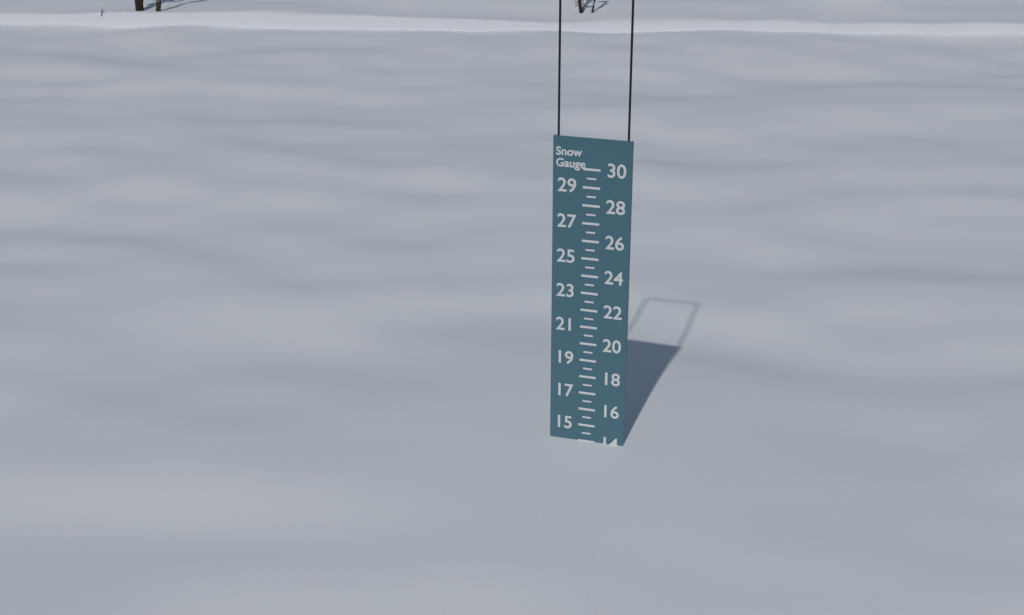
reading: 14.0 (no unit)
